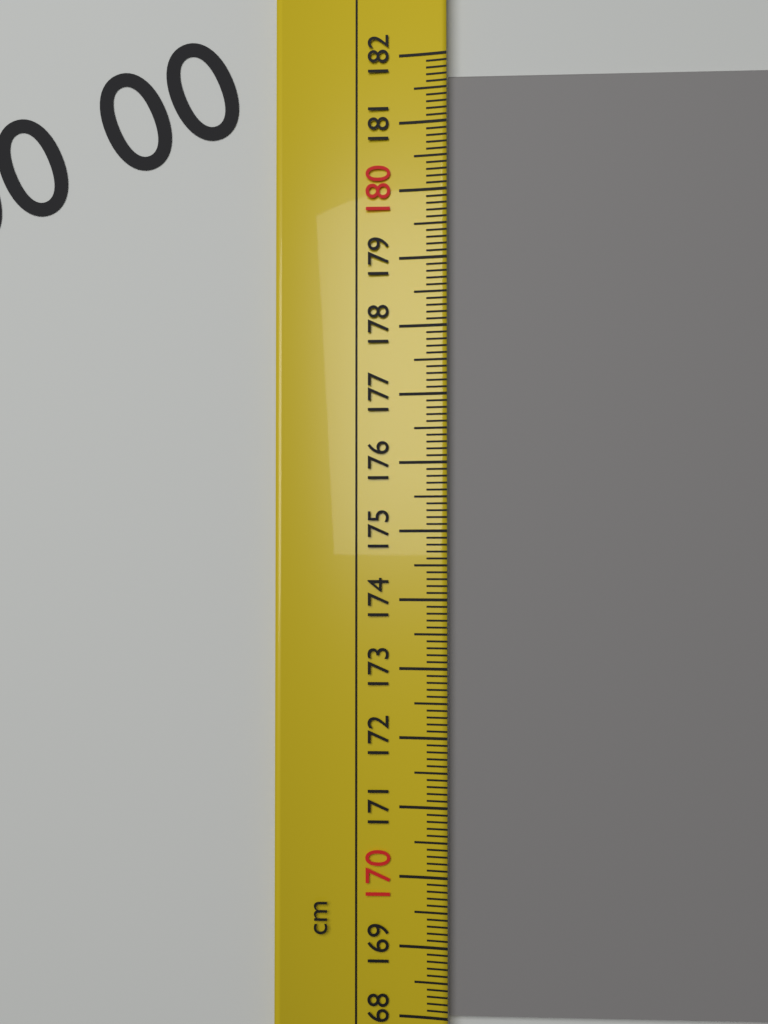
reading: 181.7 cm
